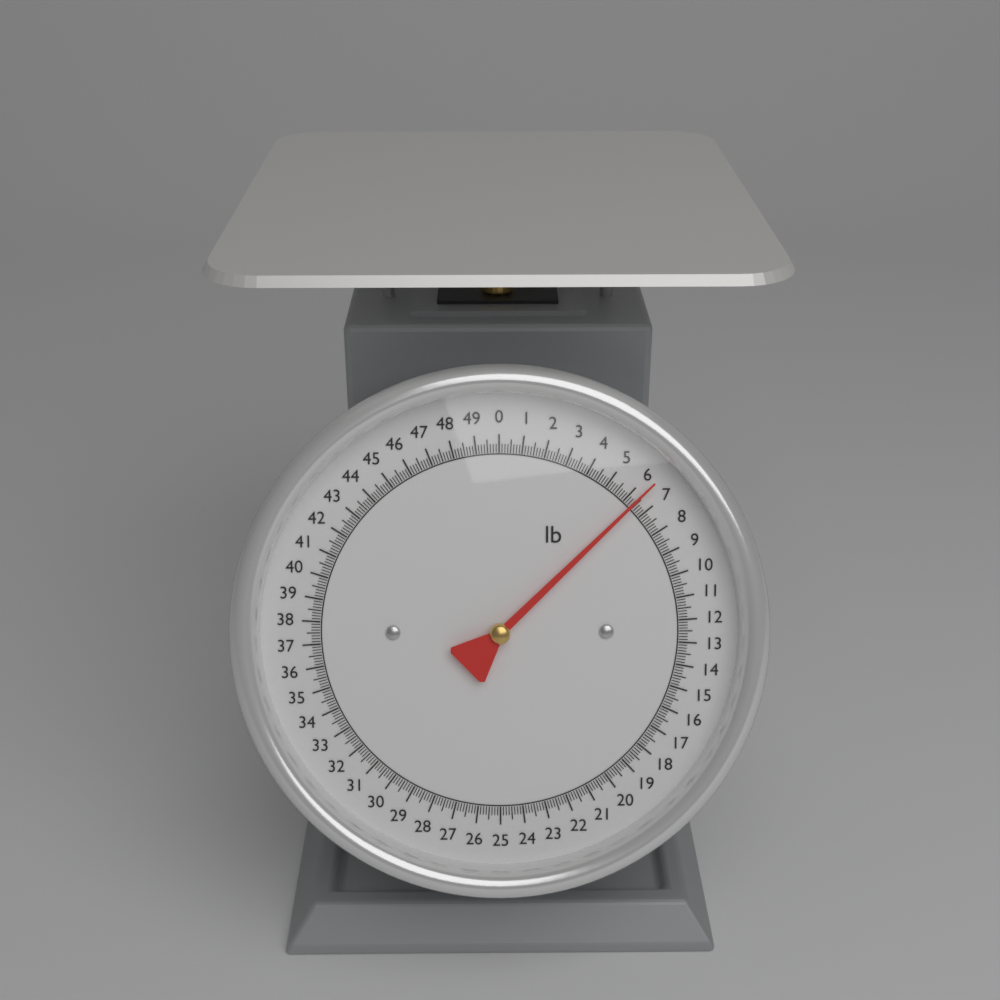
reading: 6.375 lb
